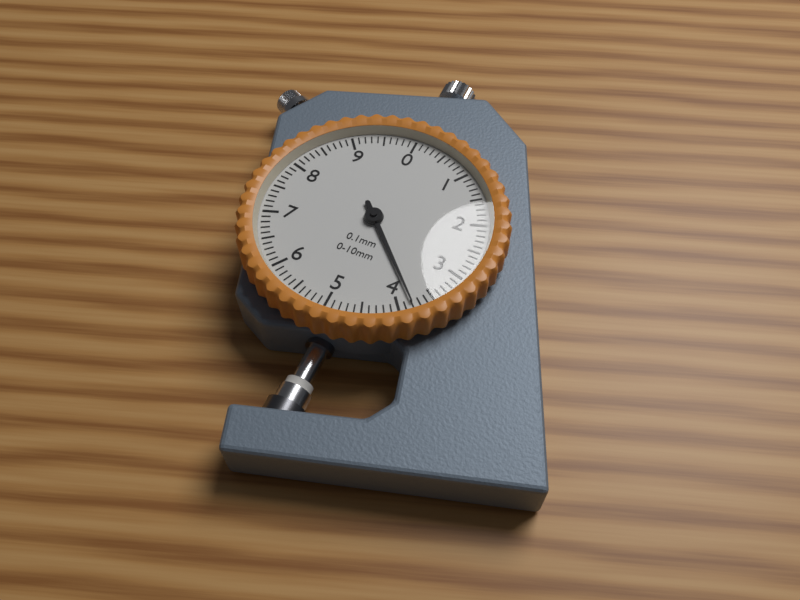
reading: 3.8 mm
